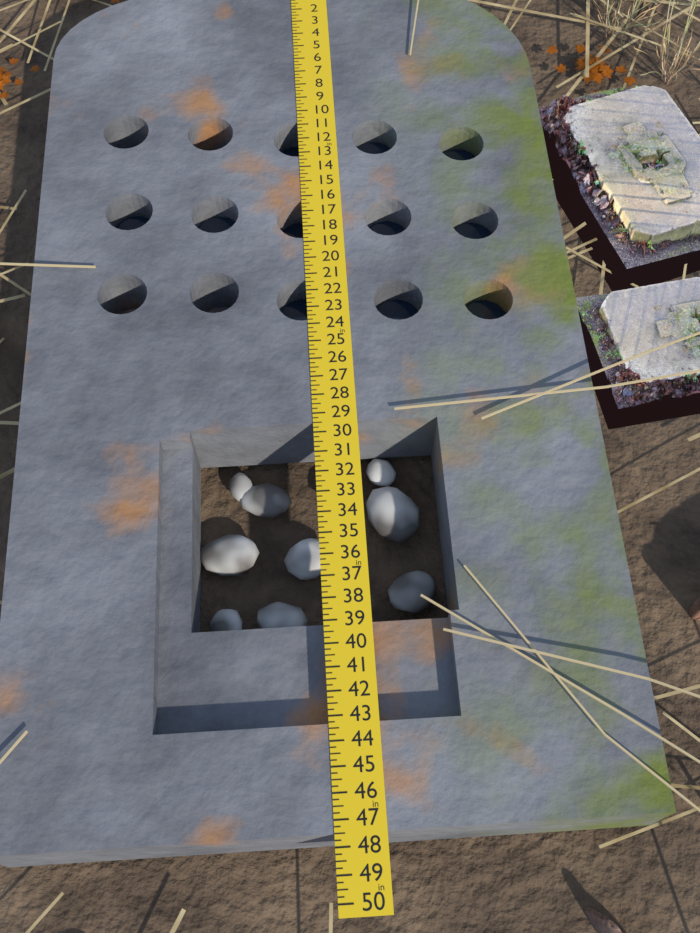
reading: 47.50 in
